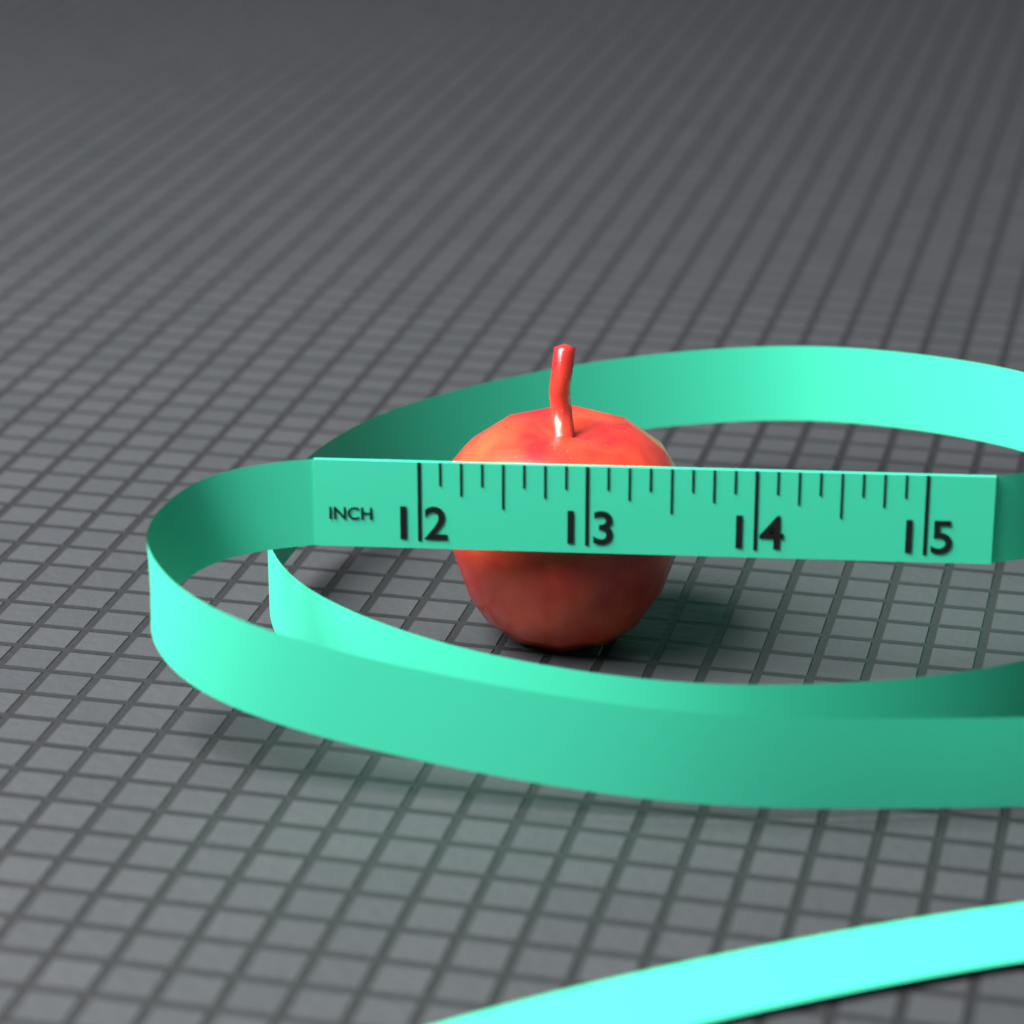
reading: 13.625 in
